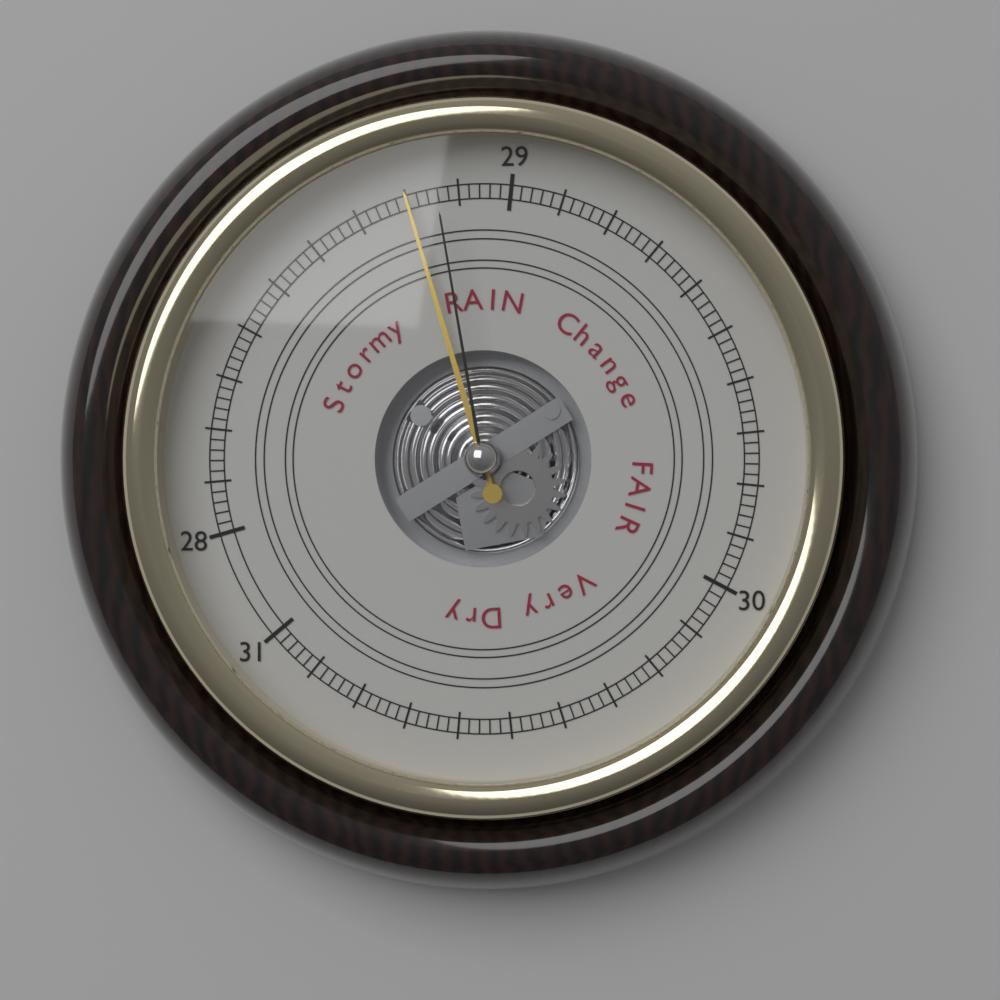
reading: 28.80 (no unit)
